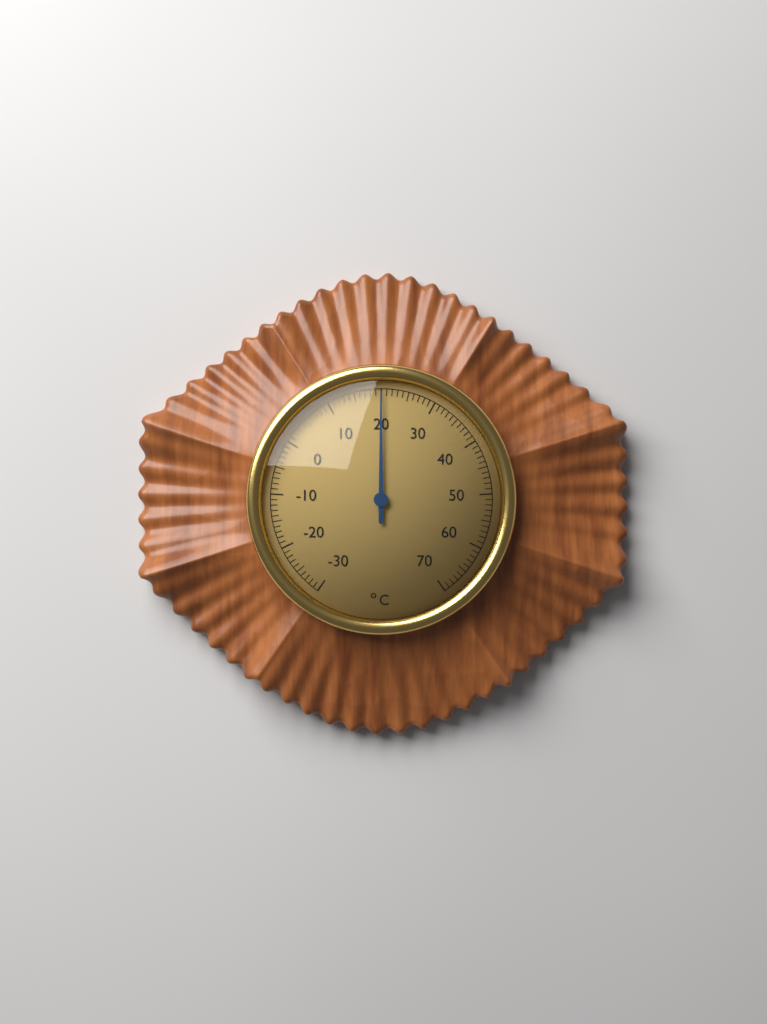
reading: 20 °C
